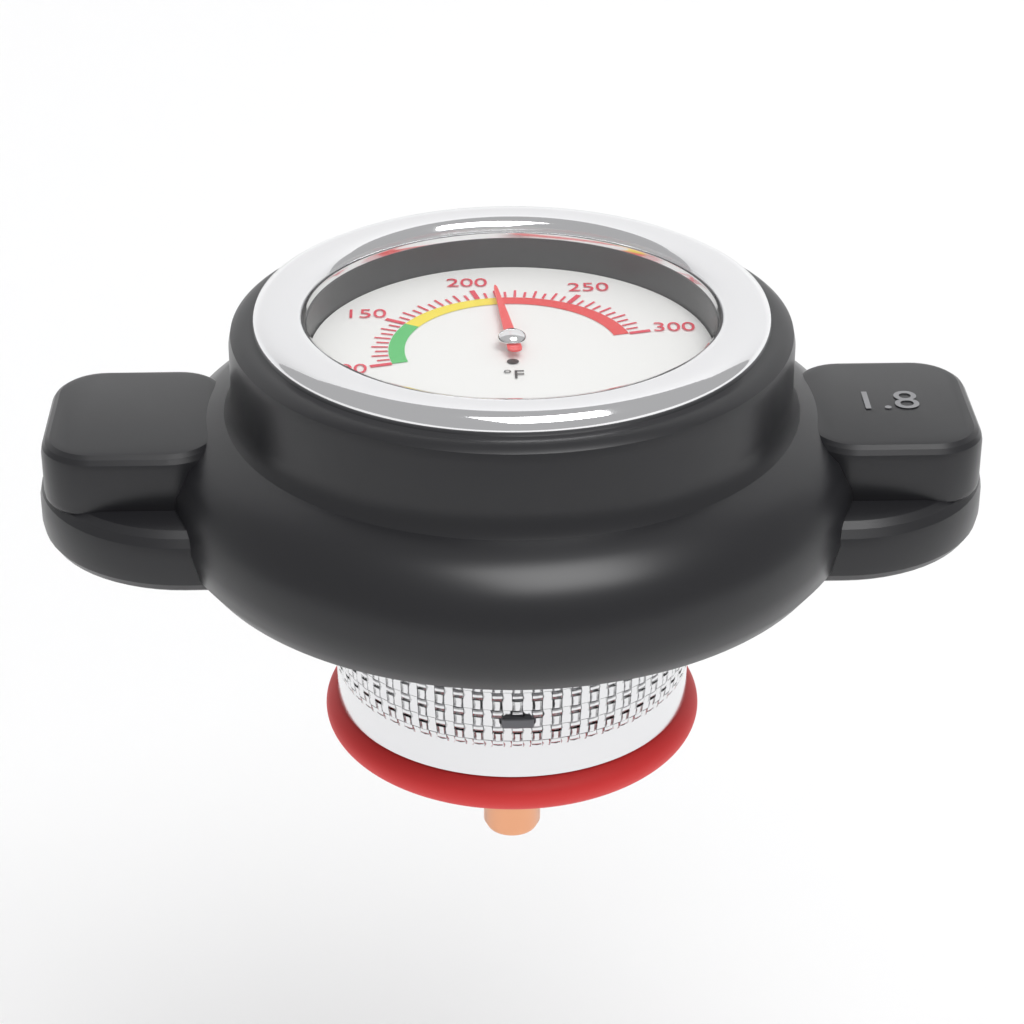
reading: 210 °F
